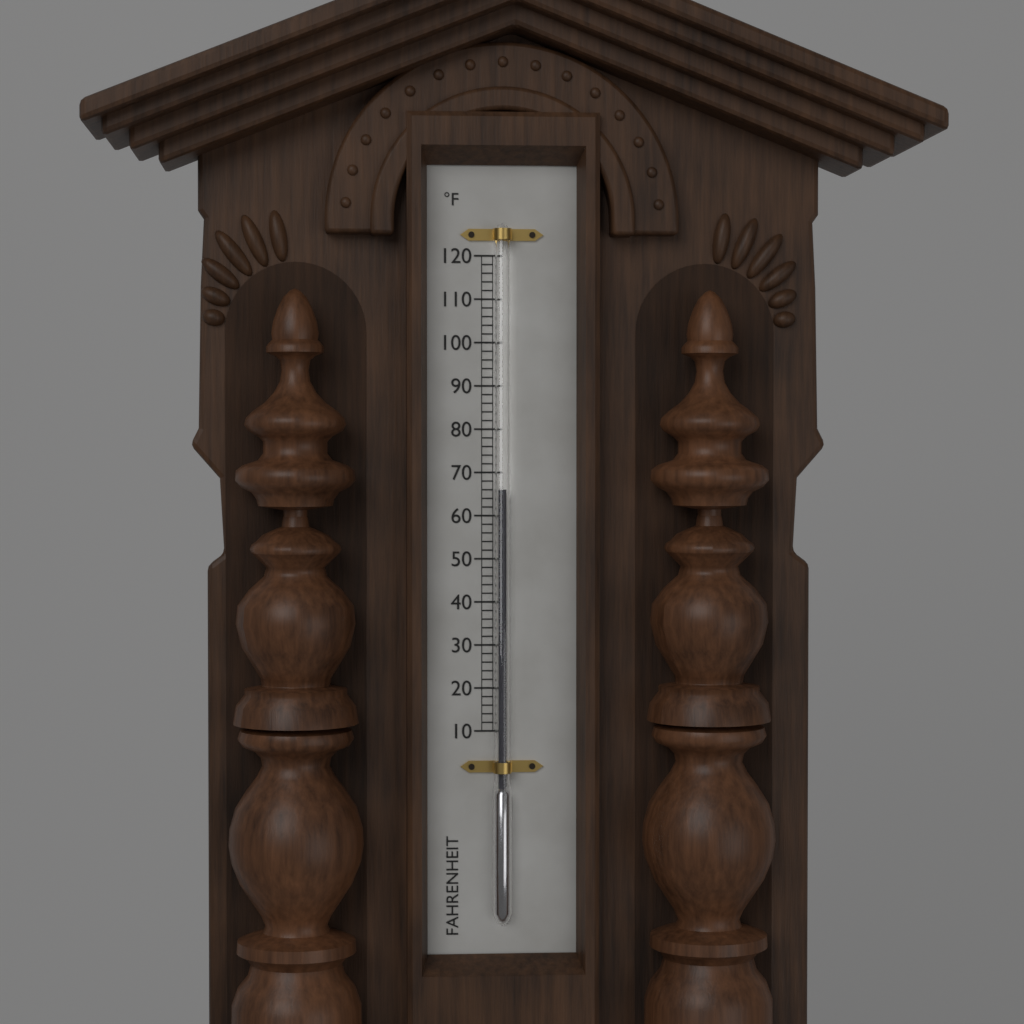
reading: 66 °F
